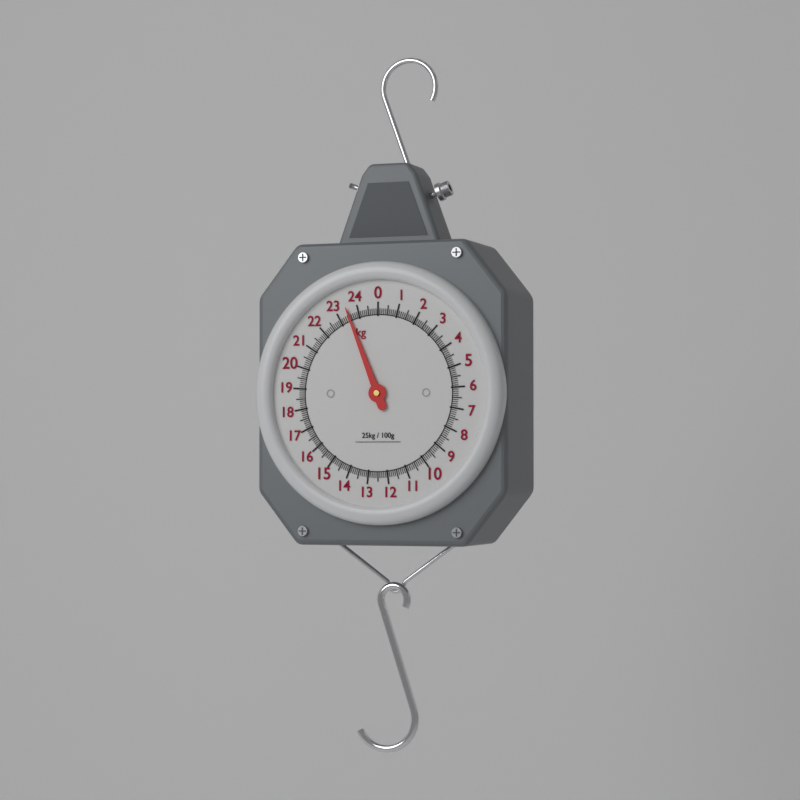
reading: 23.5 kg
